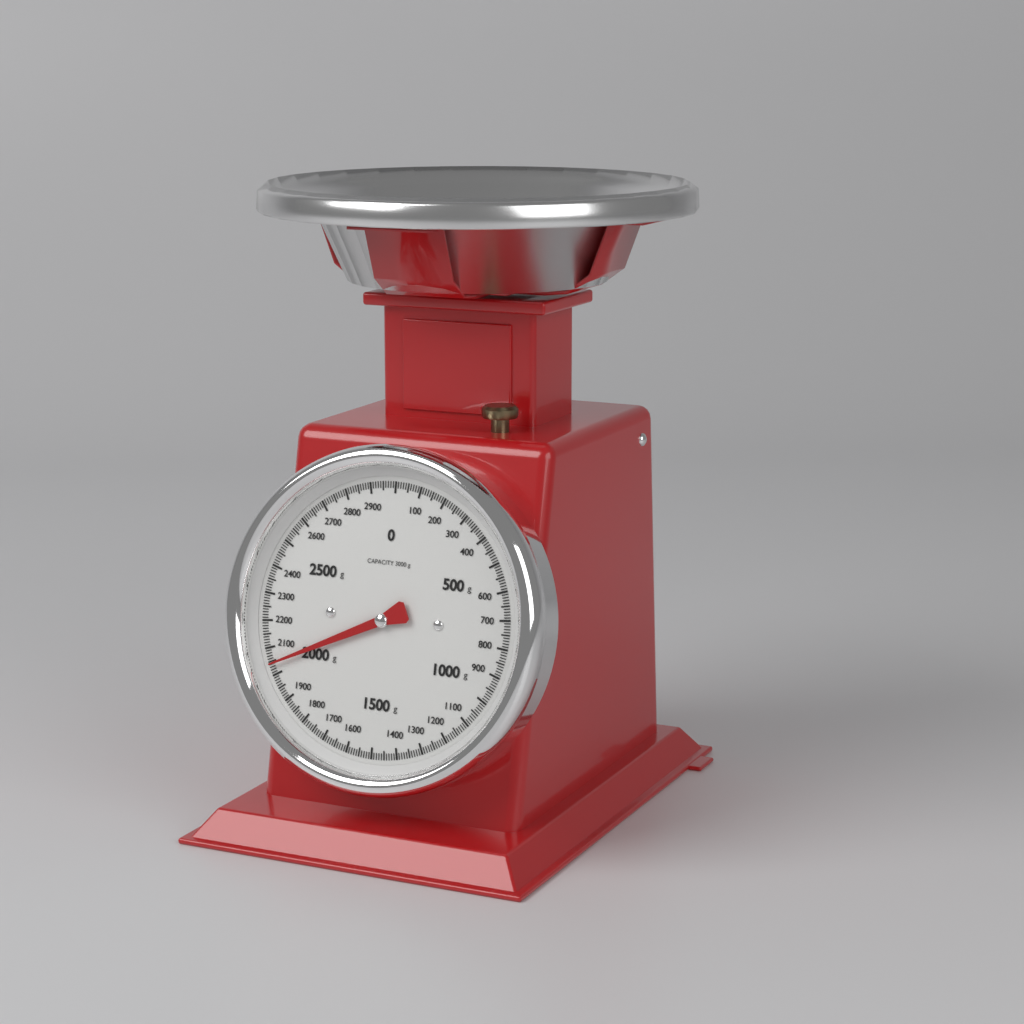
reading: 2040 g
